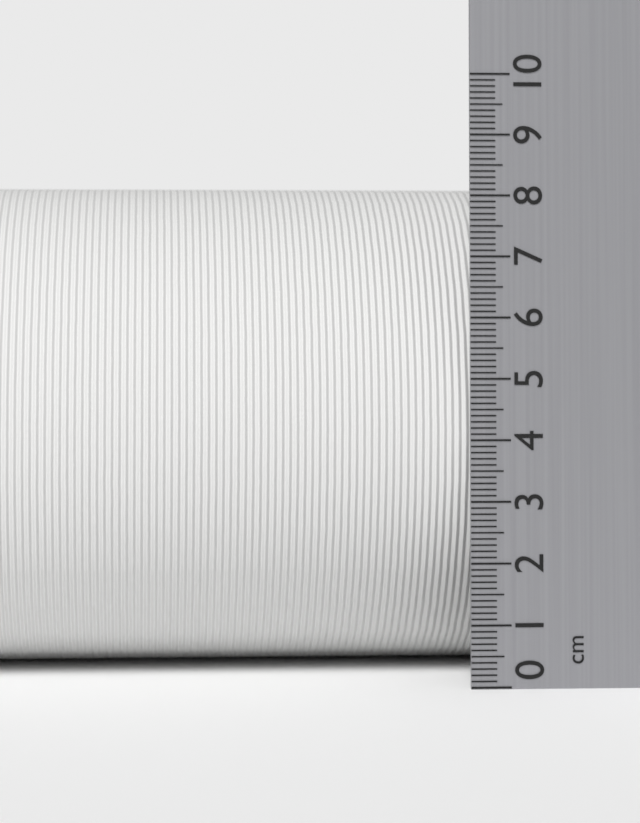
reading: 8.3 cm
